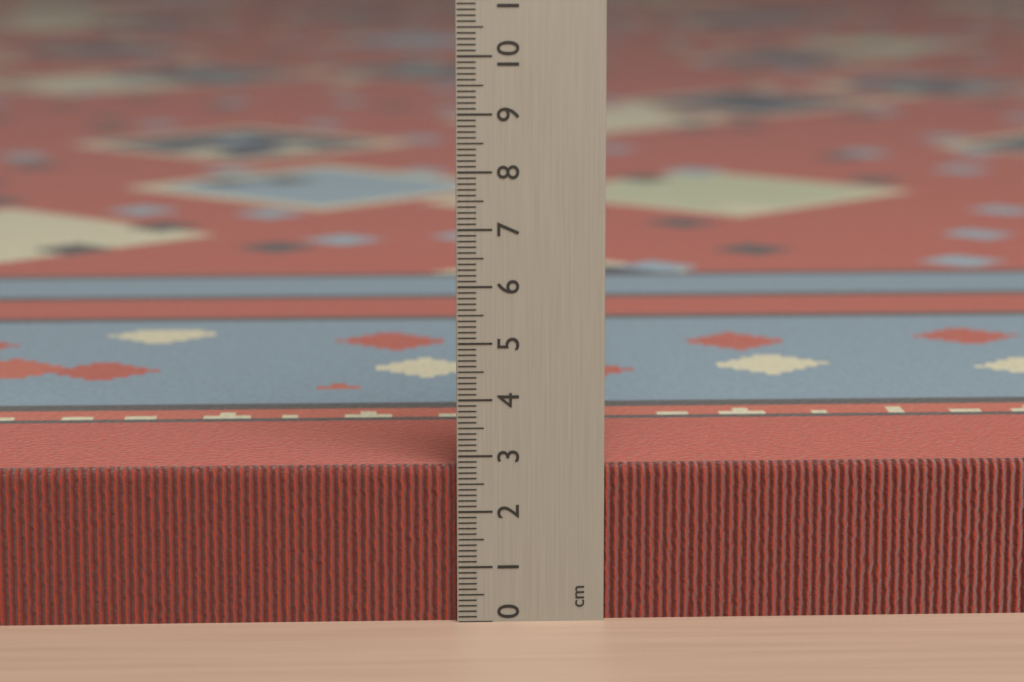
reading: 2.8 cm
